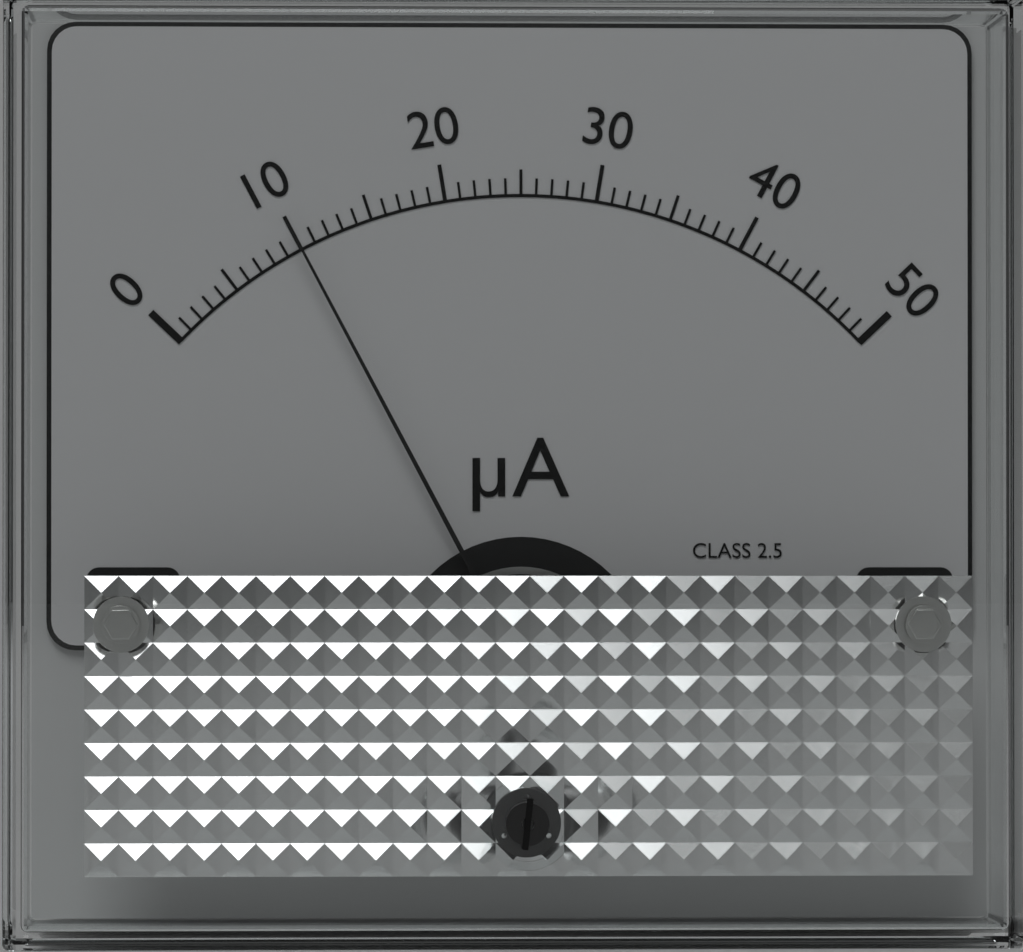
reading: 10 µA
